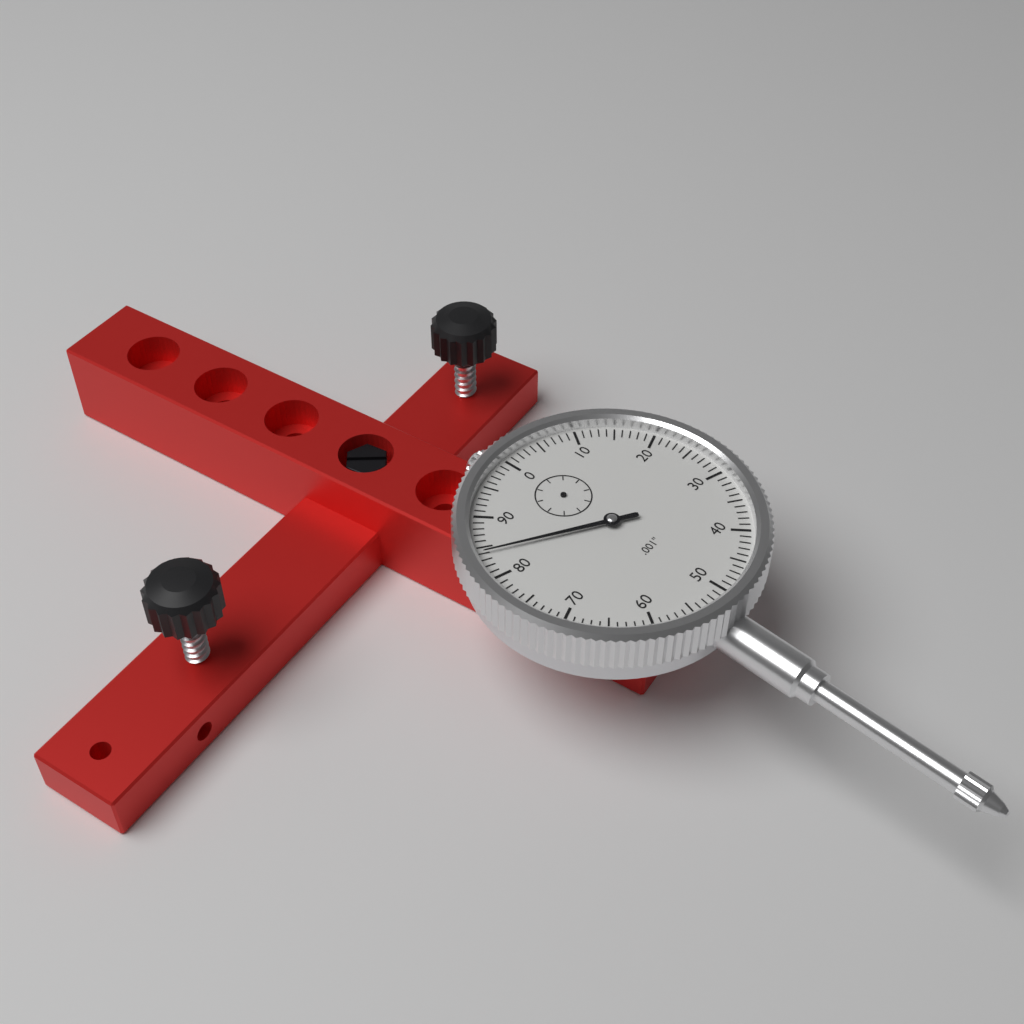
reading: 0.084 in
